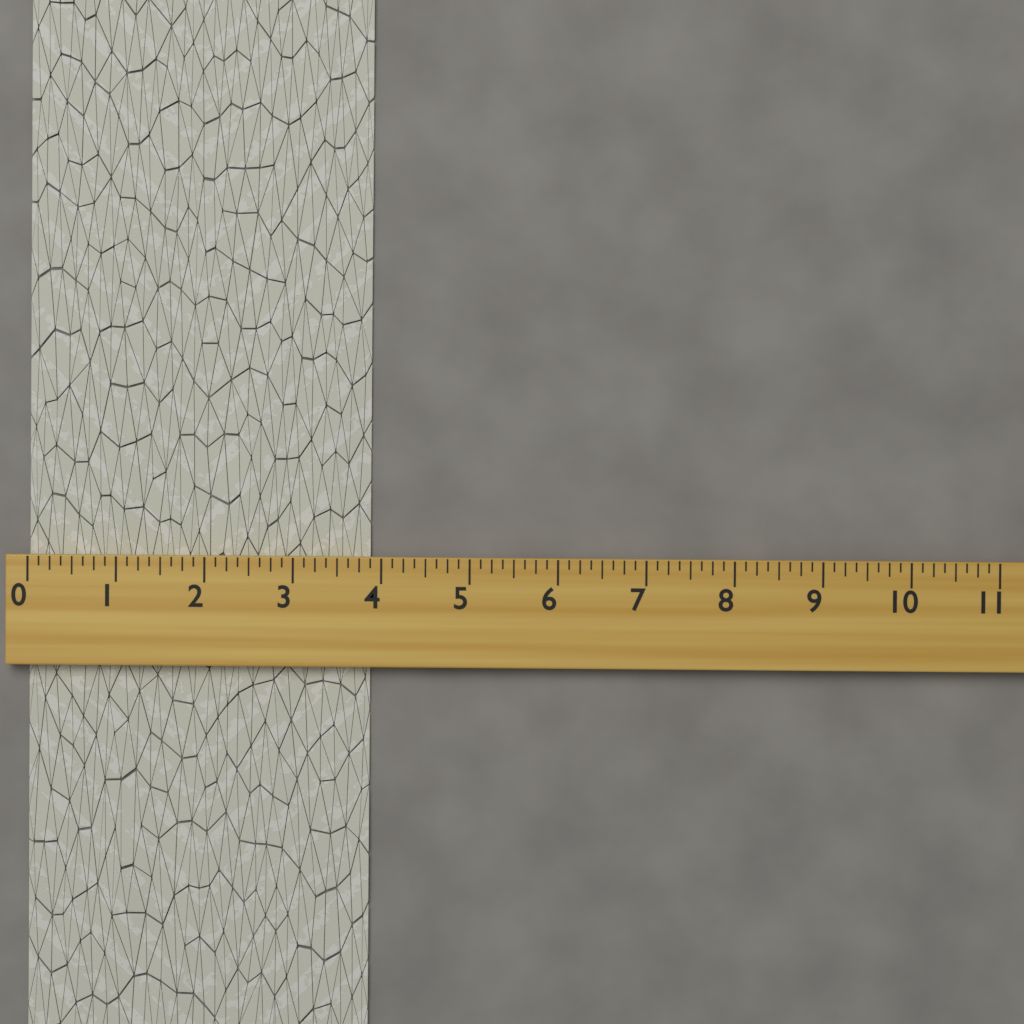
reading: 3.875 (no unit)
